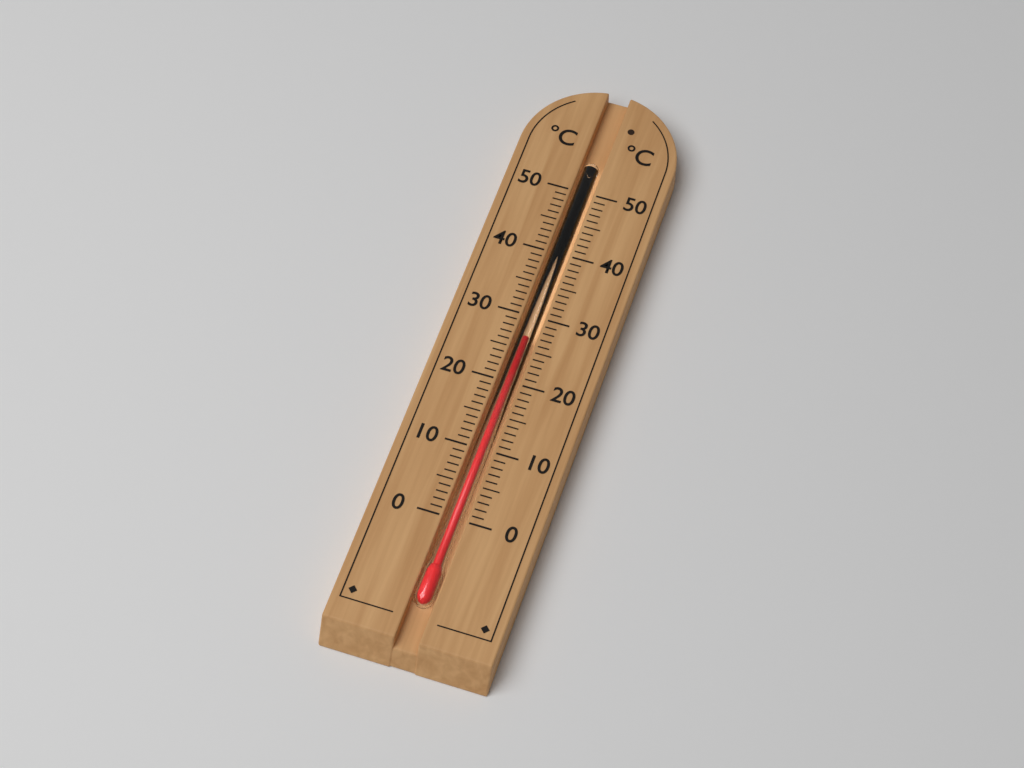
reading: 27 °C
